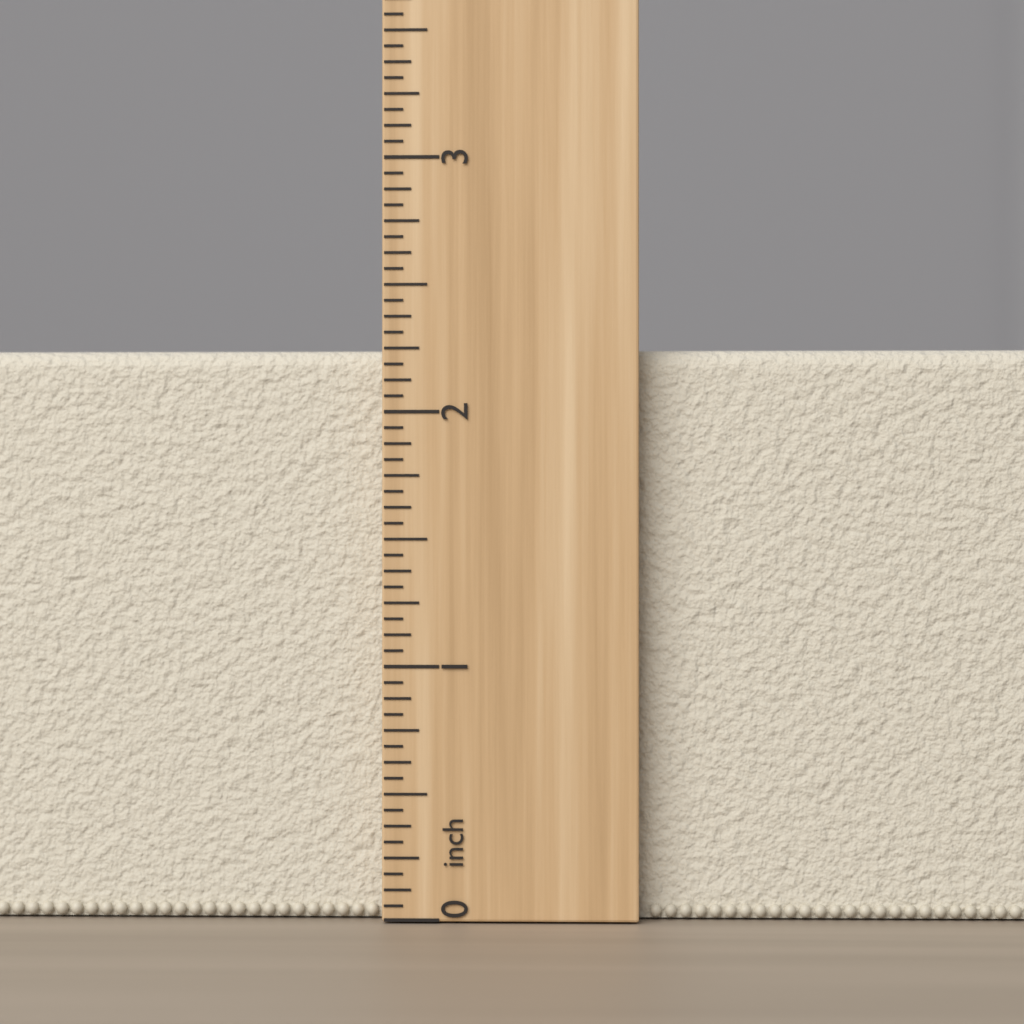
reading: 2.2500 inch
